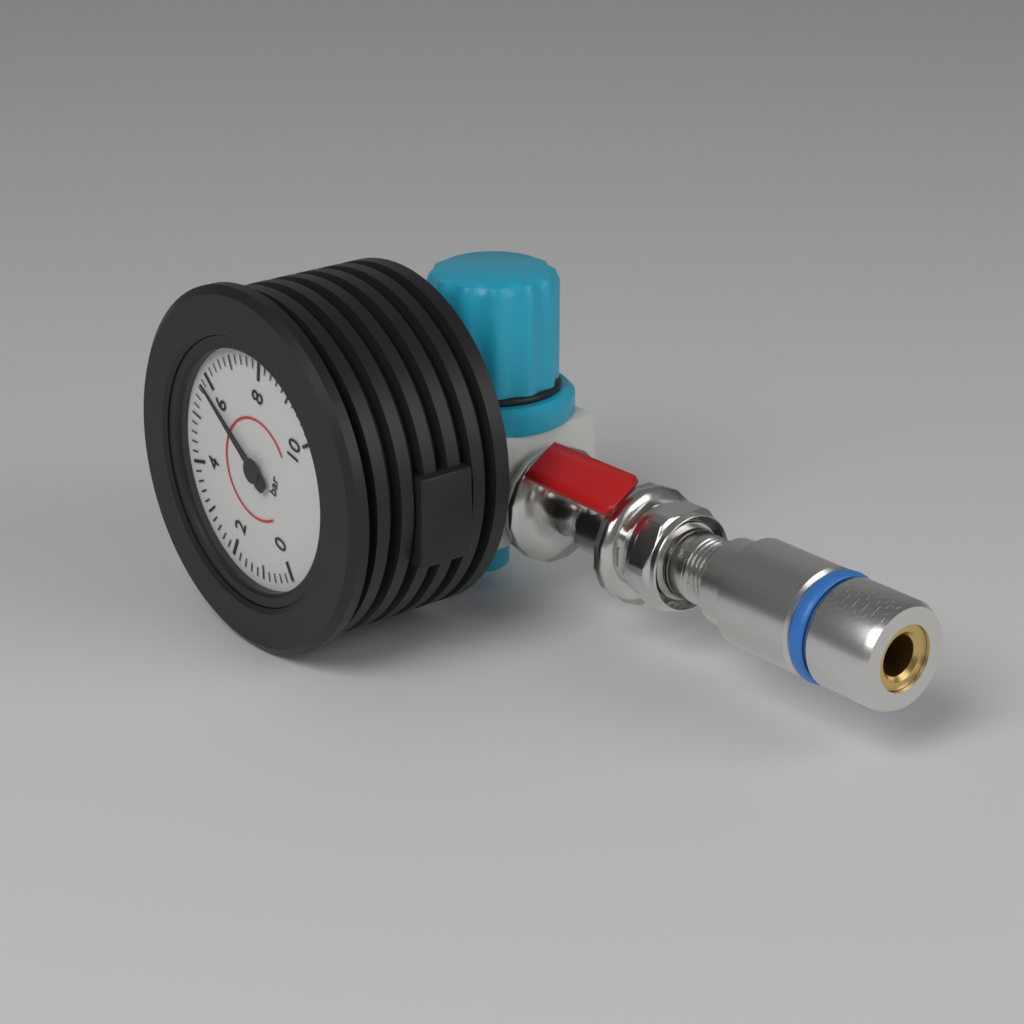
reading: 5.8 bar
